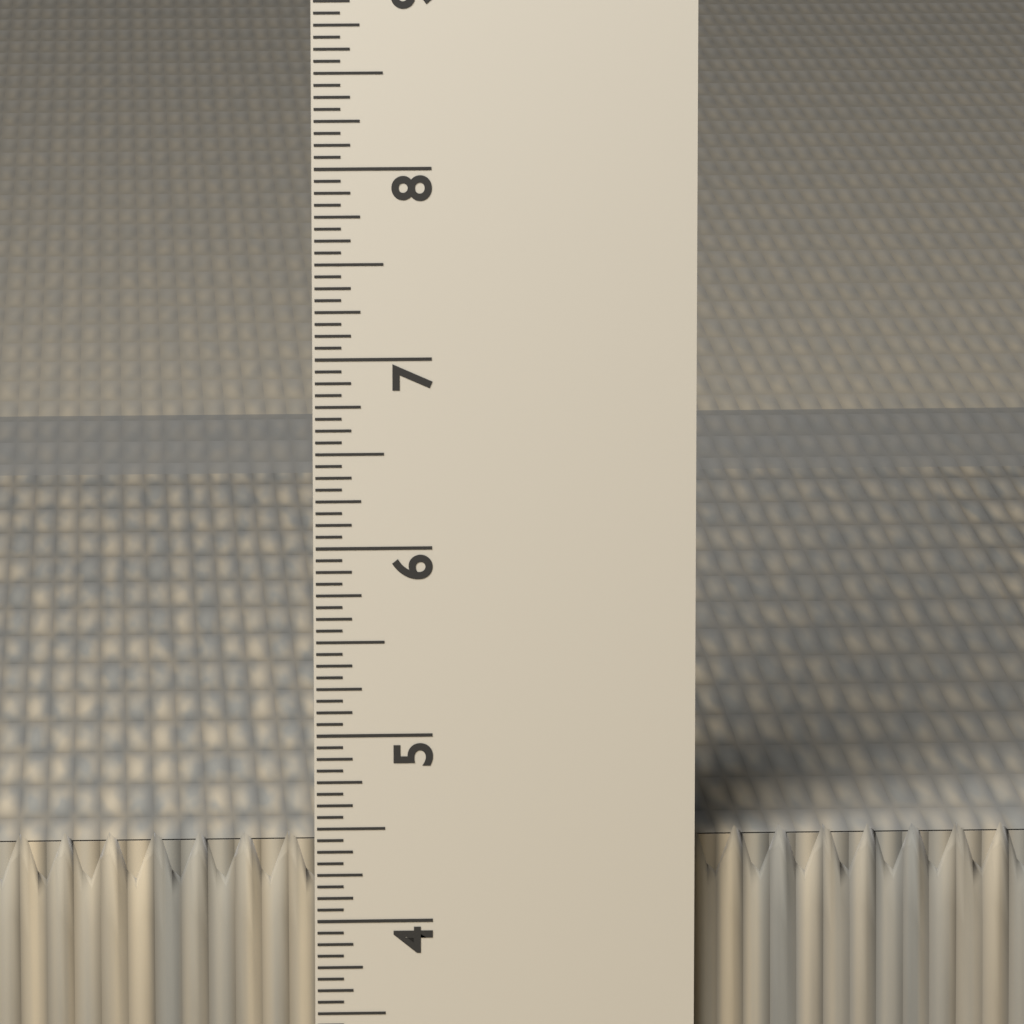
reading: 4.4375 in
